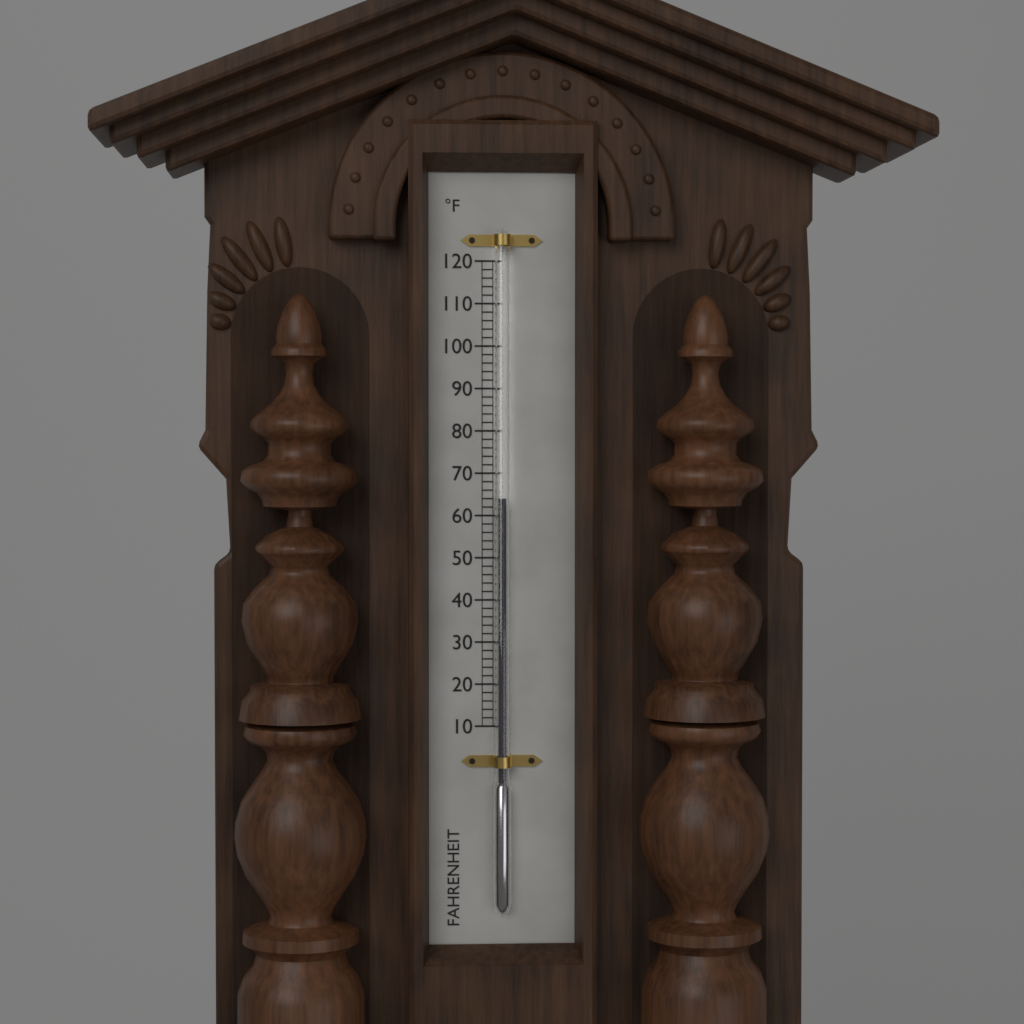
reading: 64 °F
